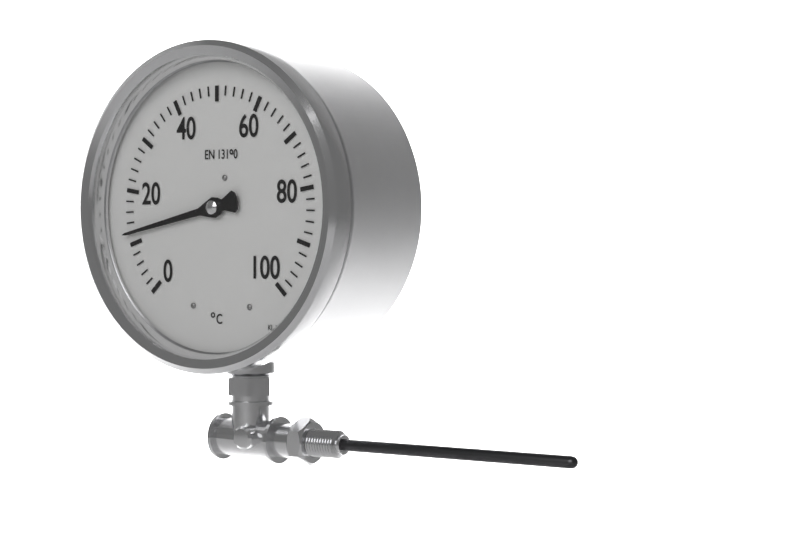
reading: 12 °C
